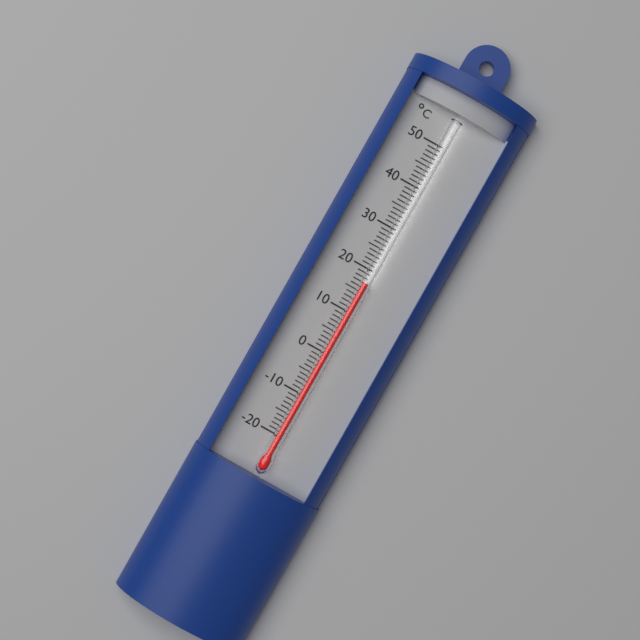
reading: 17 °C
